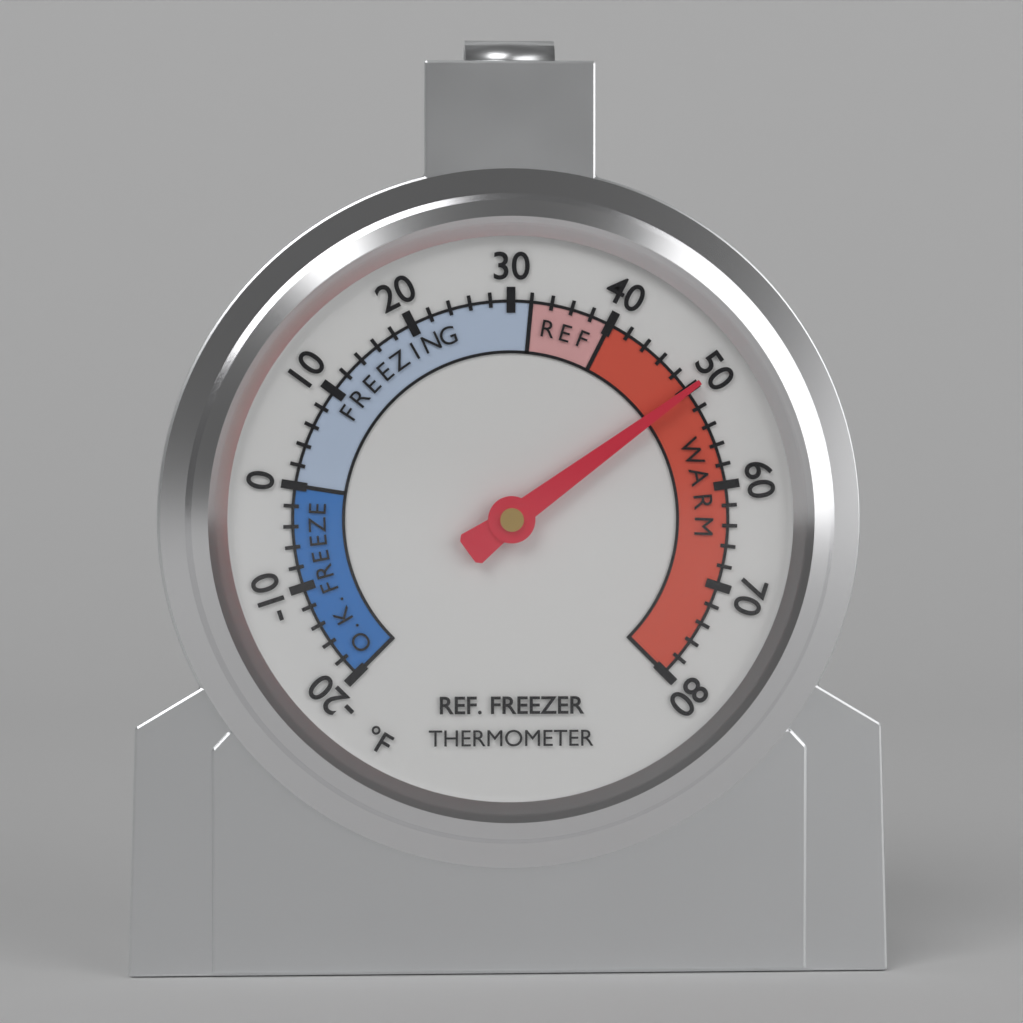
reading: 50 °F
